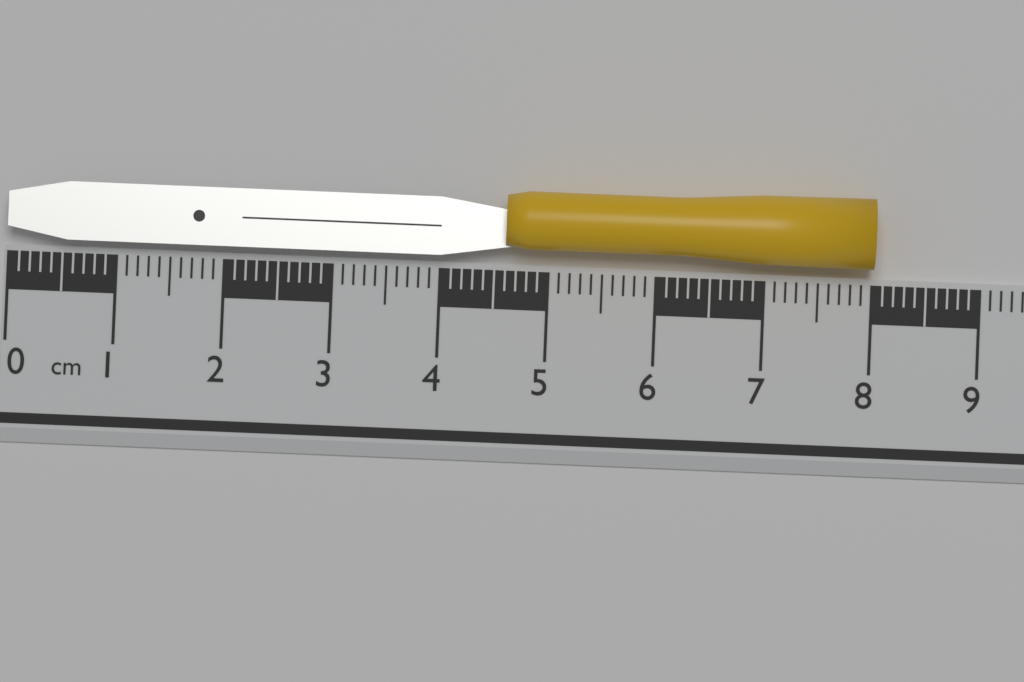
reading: 8.0 cm
